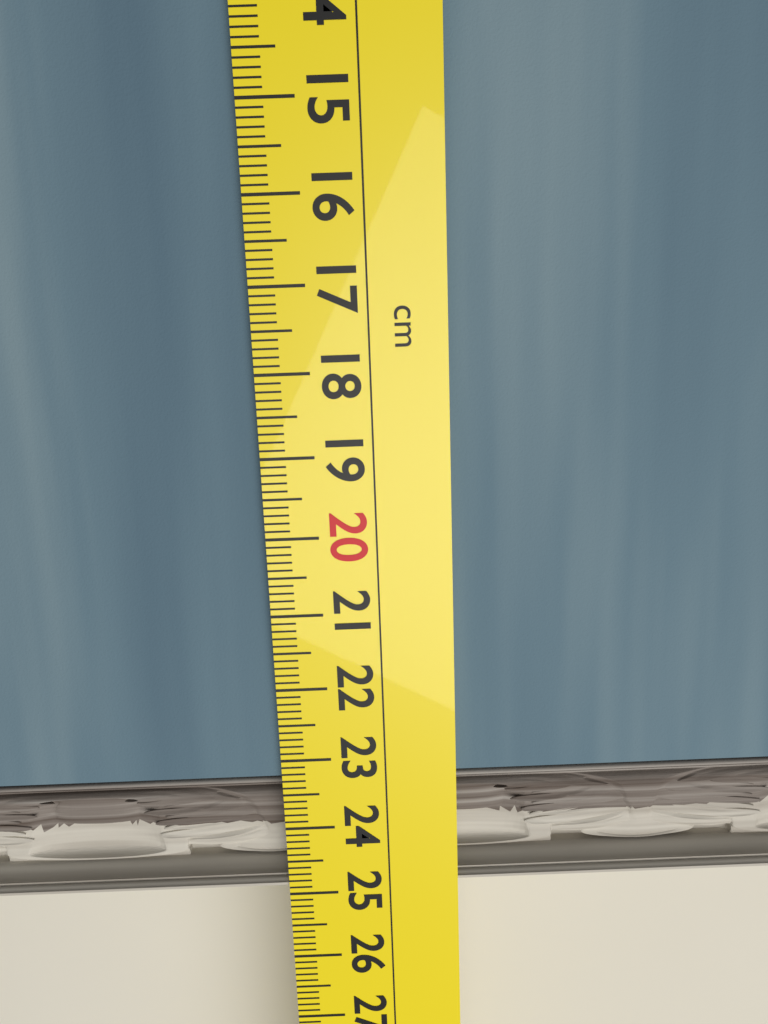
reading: 24.9 cm
